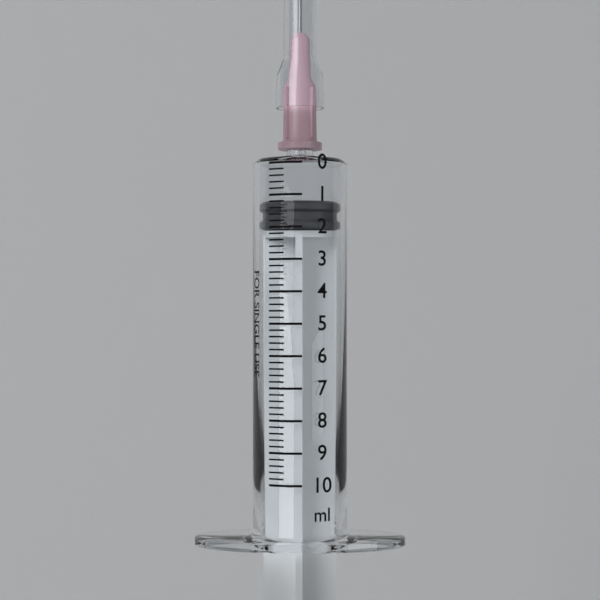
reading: 1.2 ml
